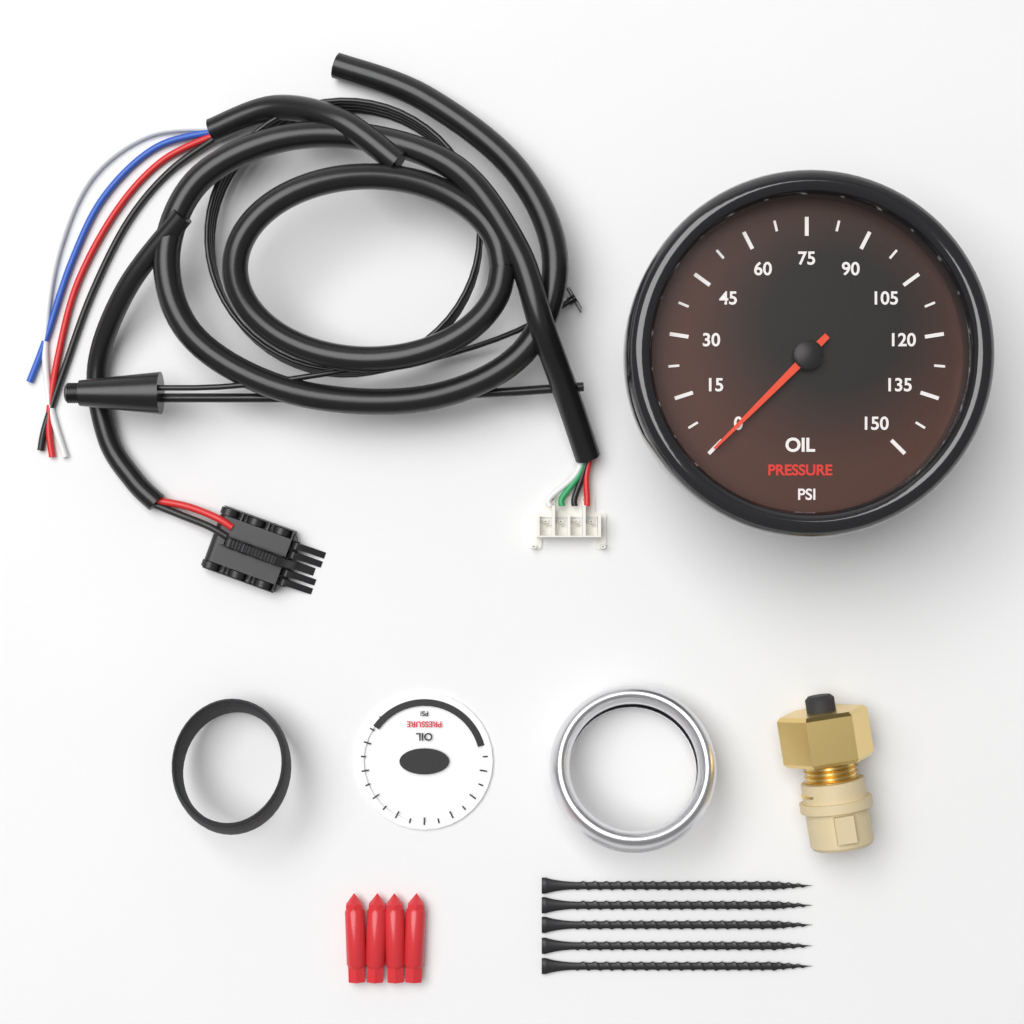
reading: 0.0 psi
